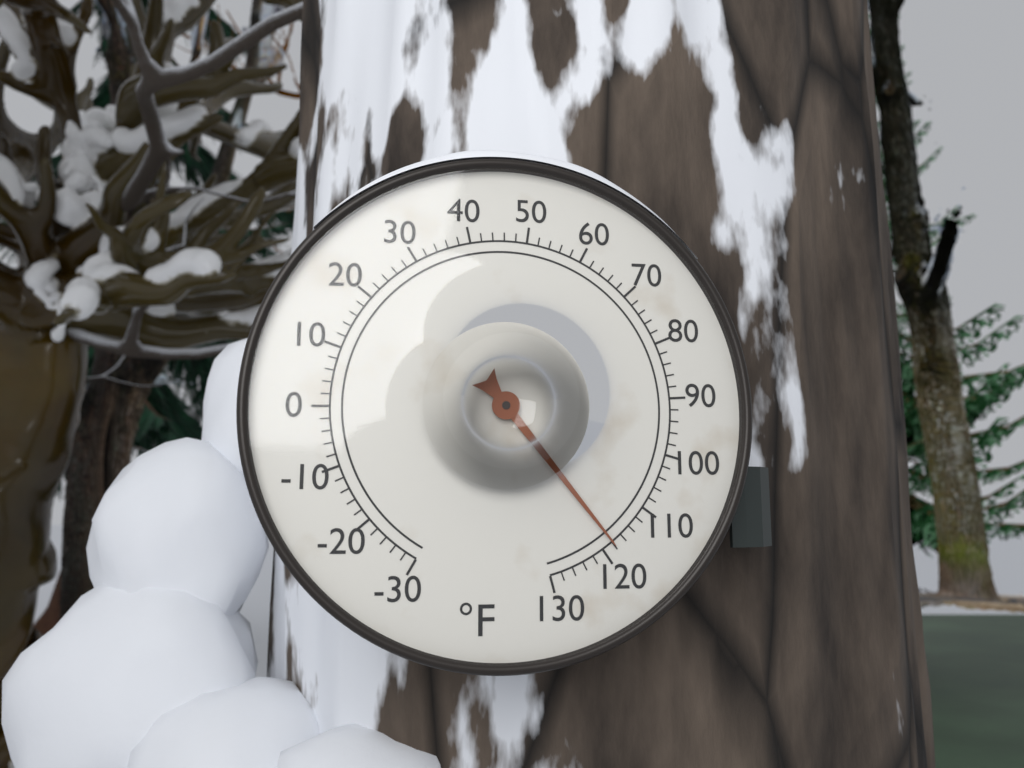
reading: 118 °F
